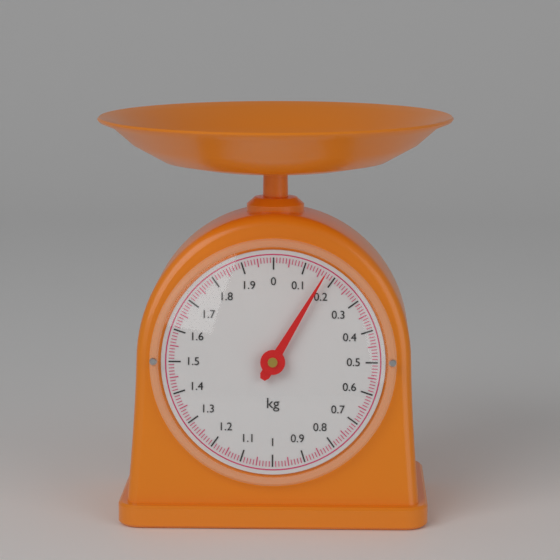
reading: 0.17 kg
